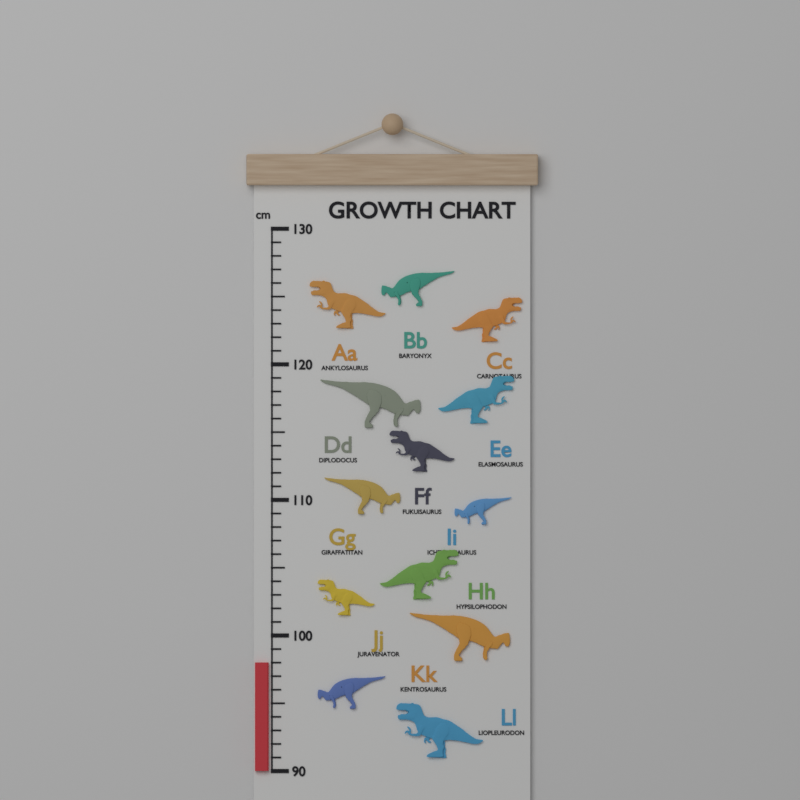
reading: 98 cm
